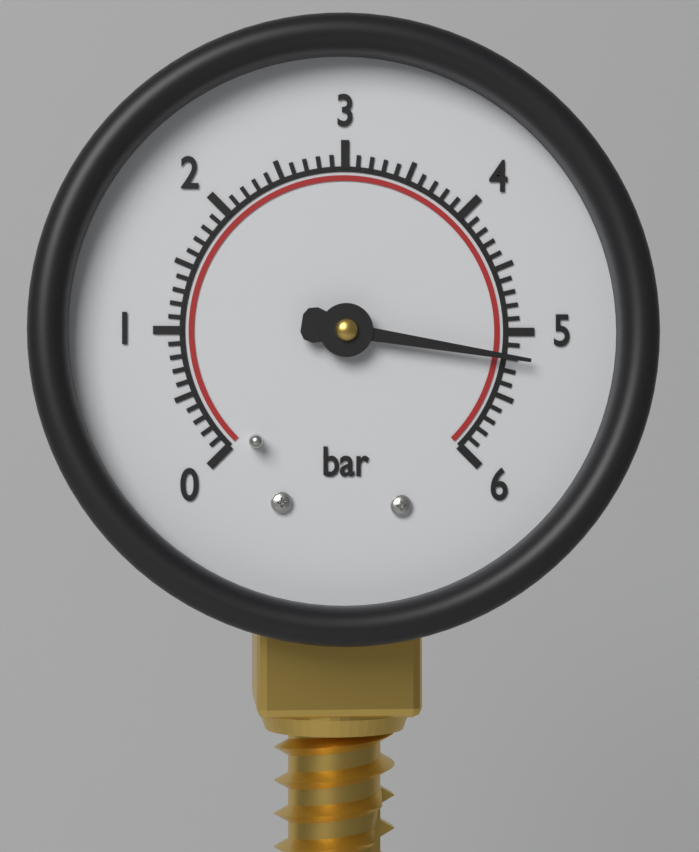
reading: 5.2 bar
